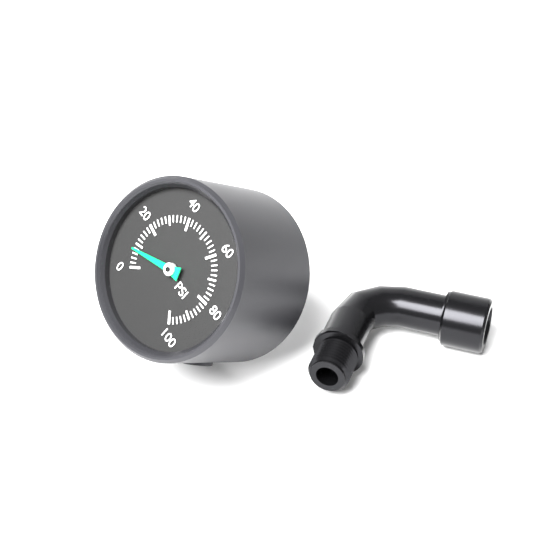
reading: 8 psi
